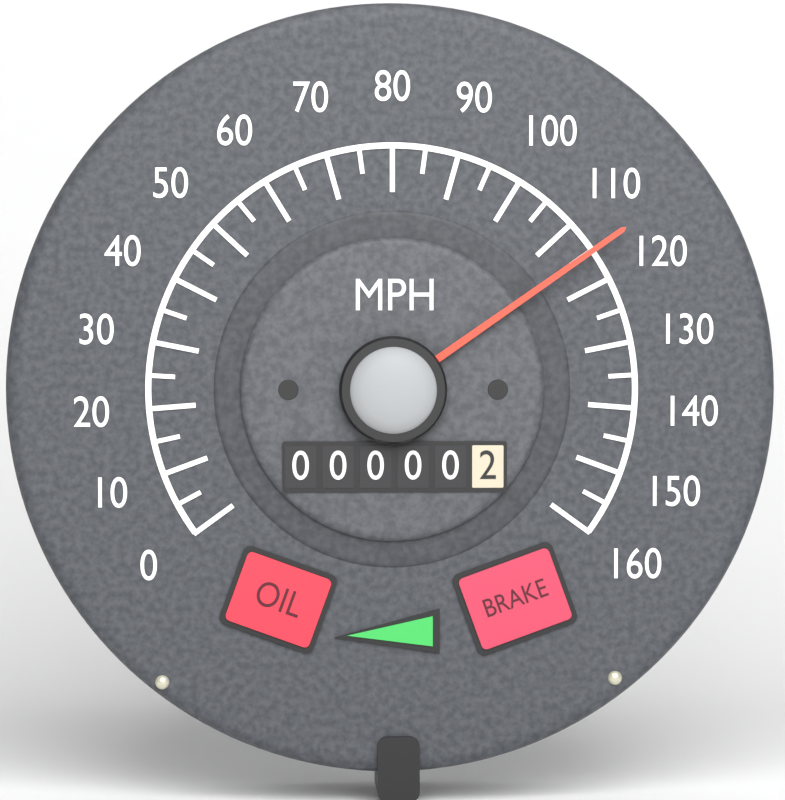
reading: 115 MPH
